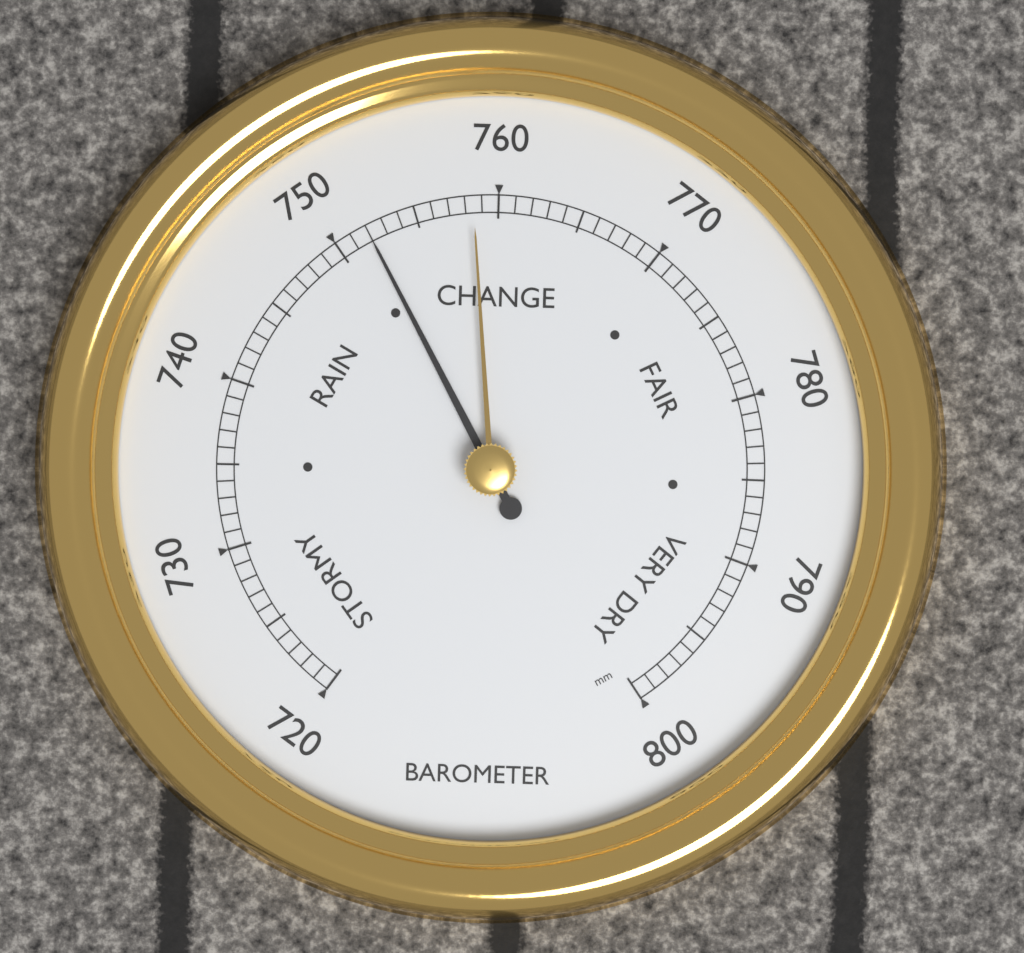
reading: 752 mm
